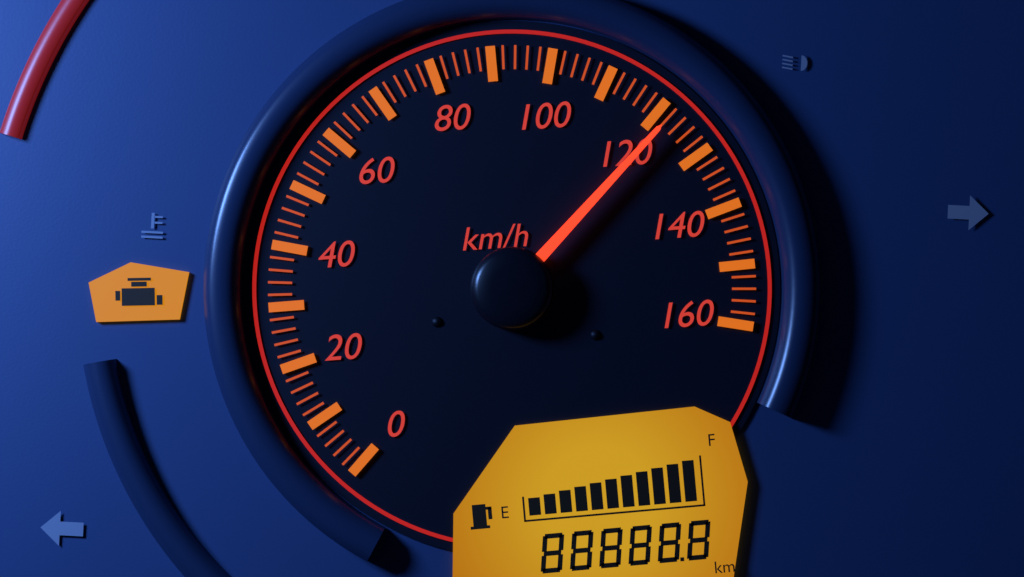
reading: 122 km/h
